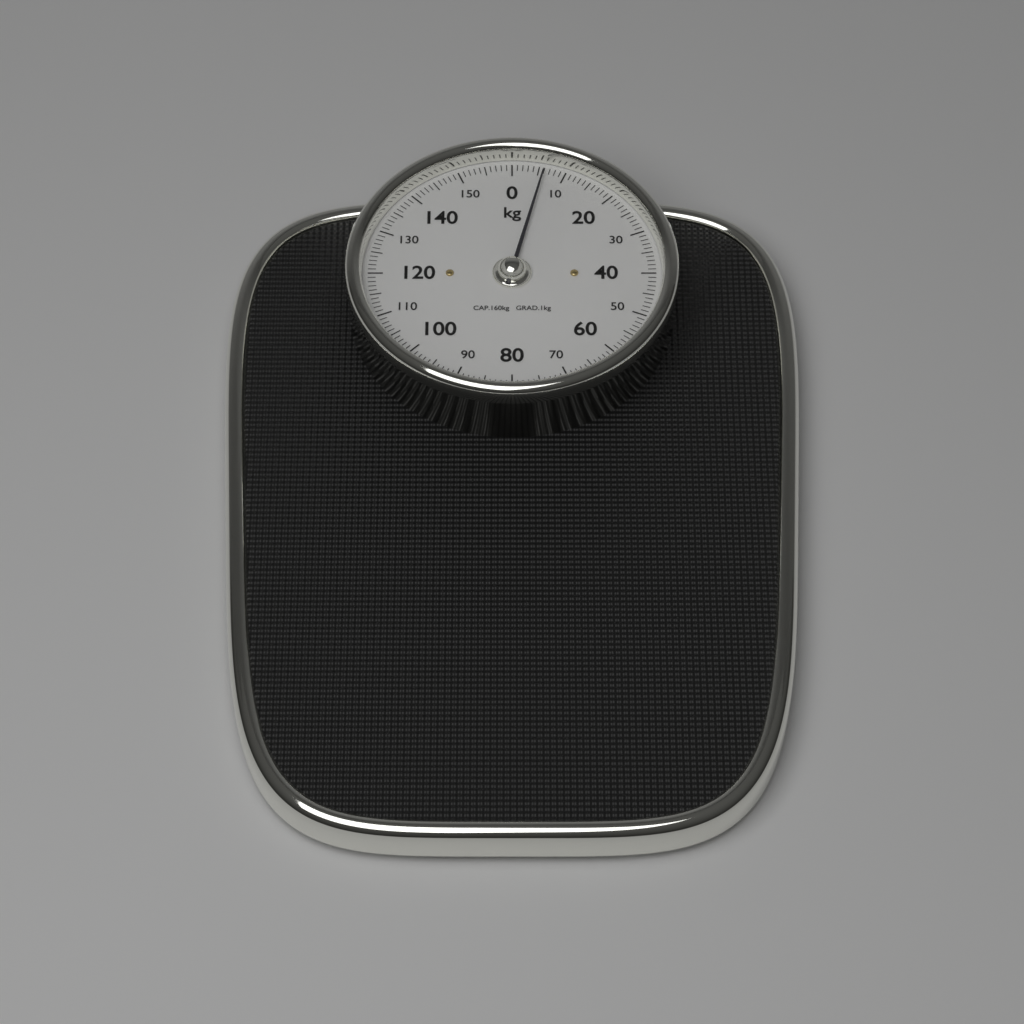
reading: 6 kg
